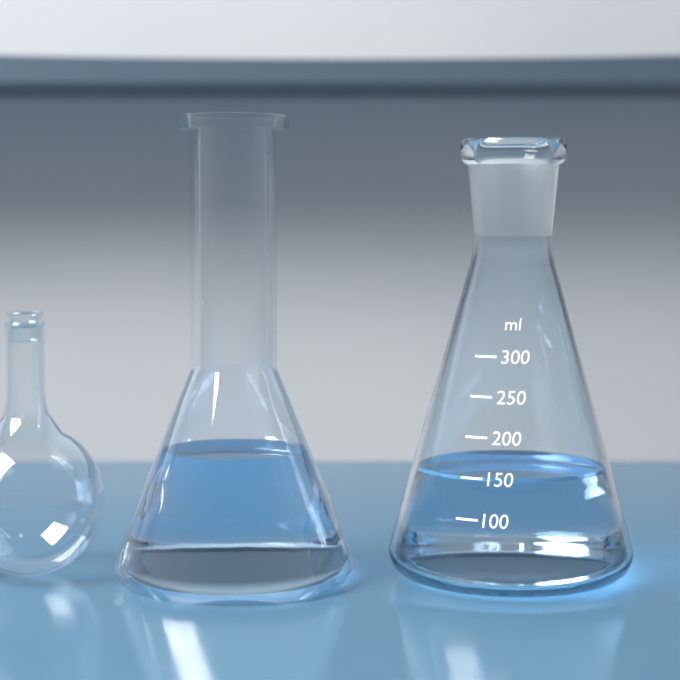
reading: 150 ml
